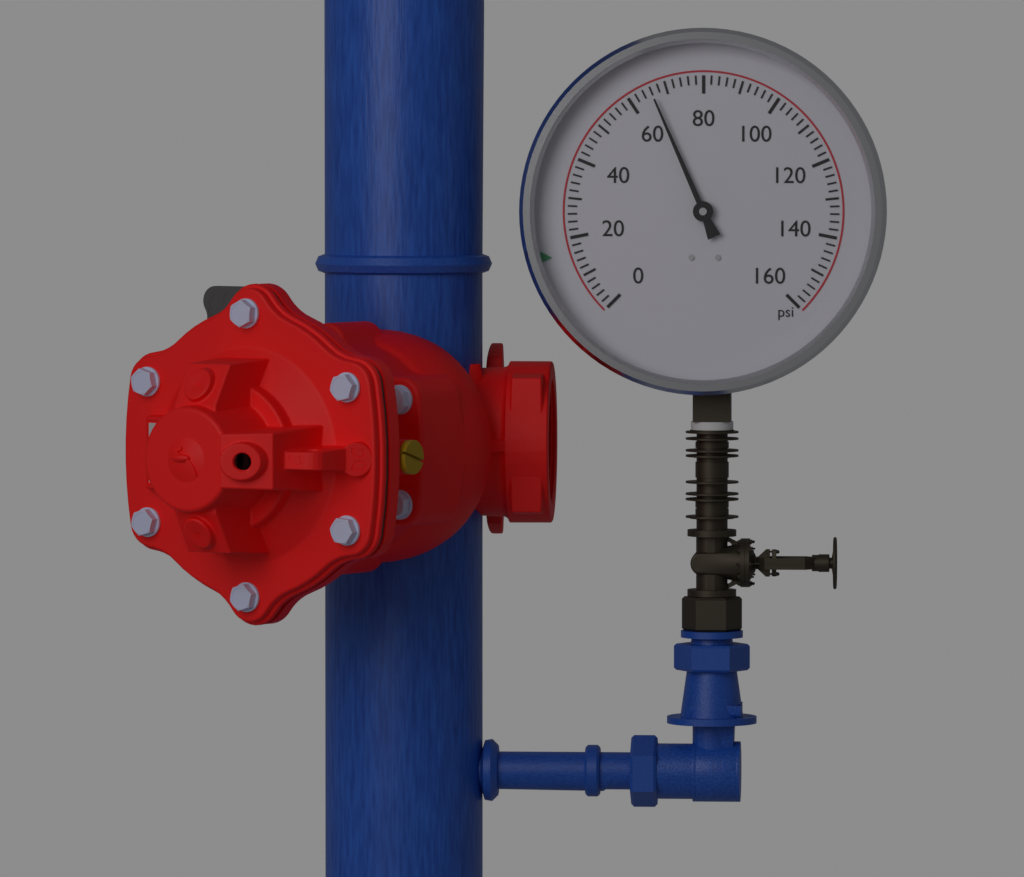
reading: 66 psi
